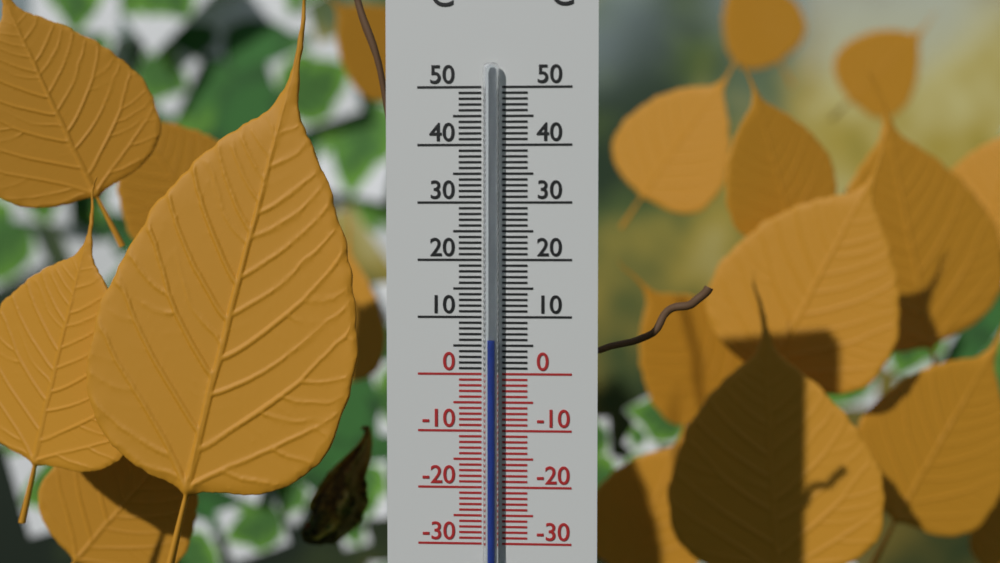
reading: 6 °C
